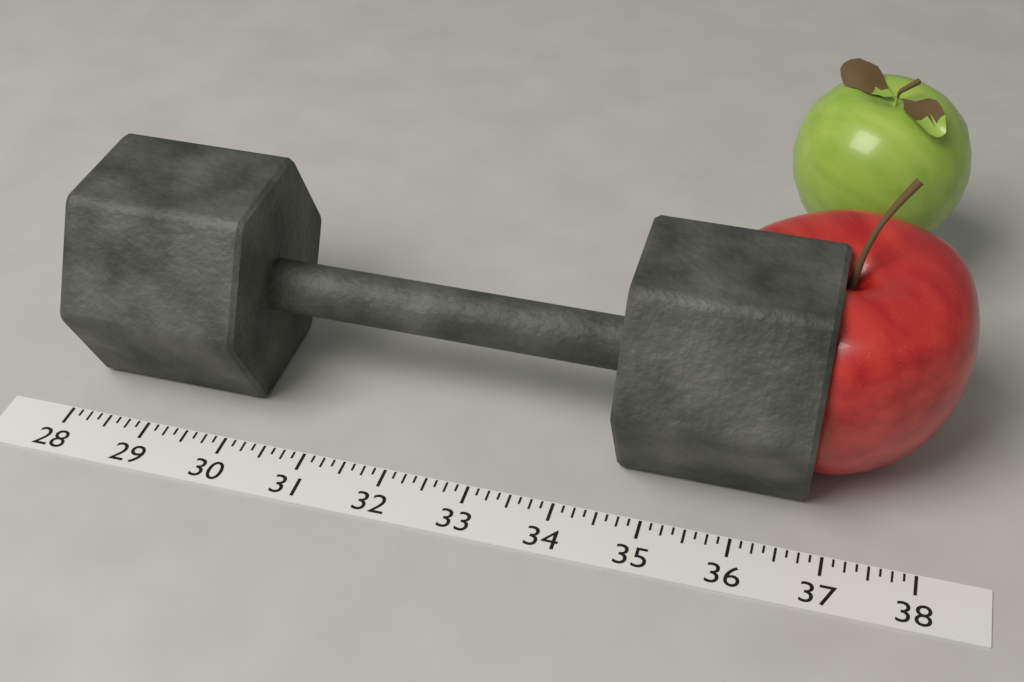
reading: 36.750 (no unit)
